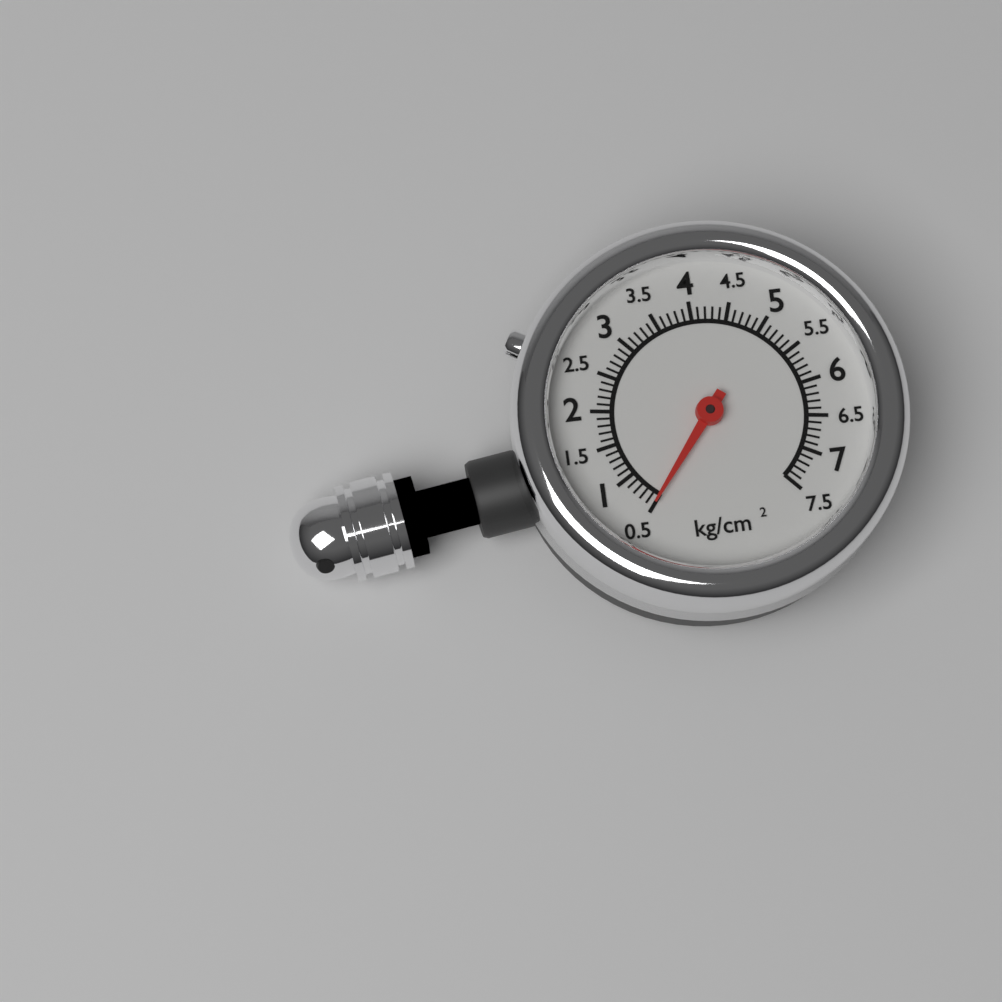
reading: 0.5 kg/cm²
